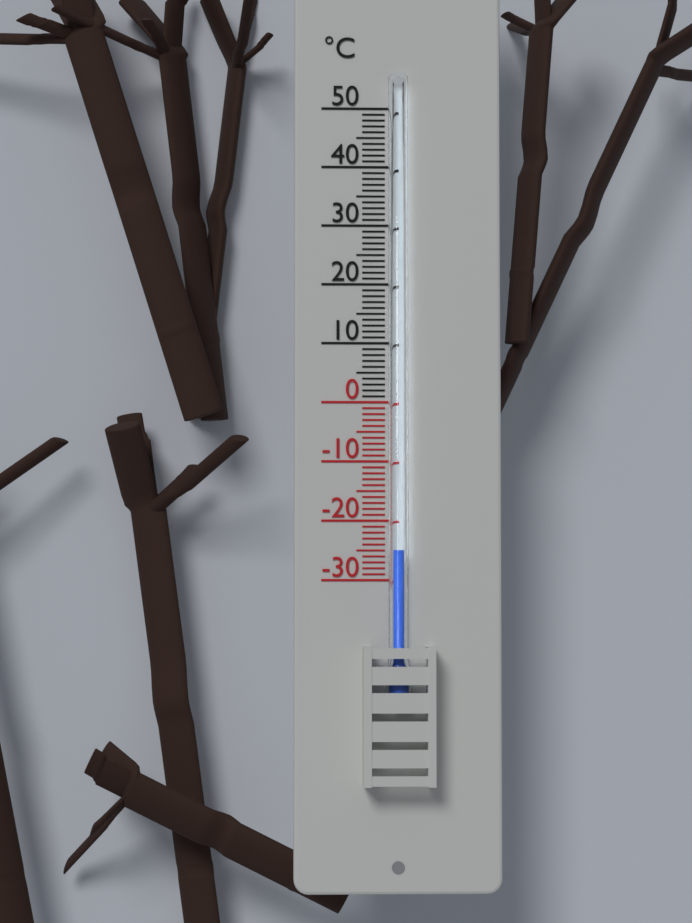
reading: -25 °C
